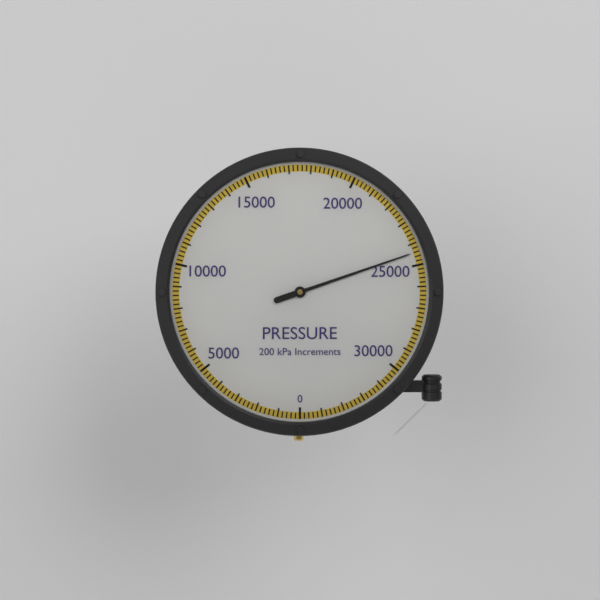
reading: 24400 kPa
